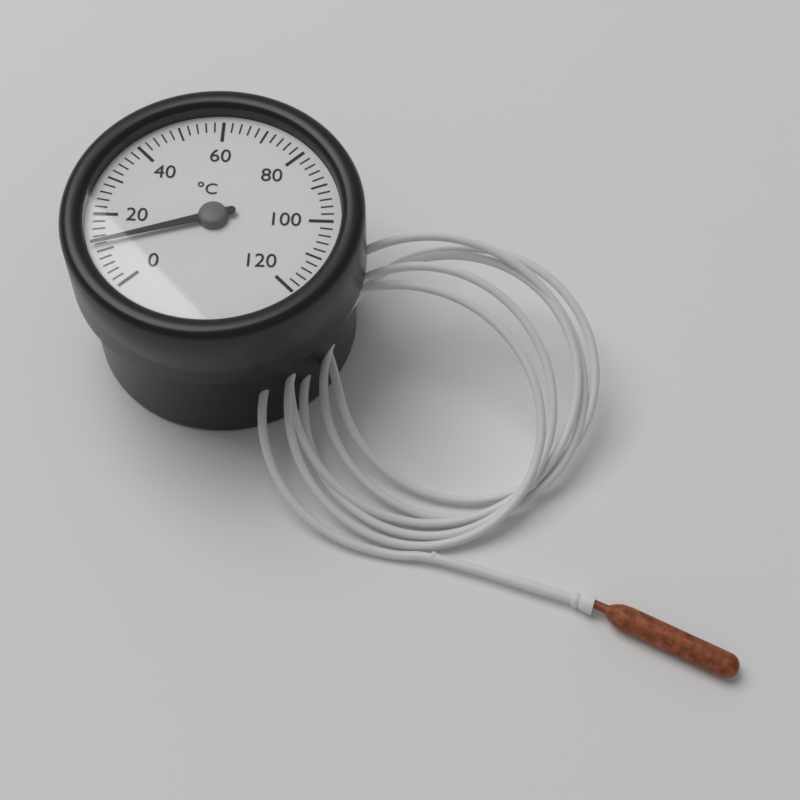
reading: 12 °C
